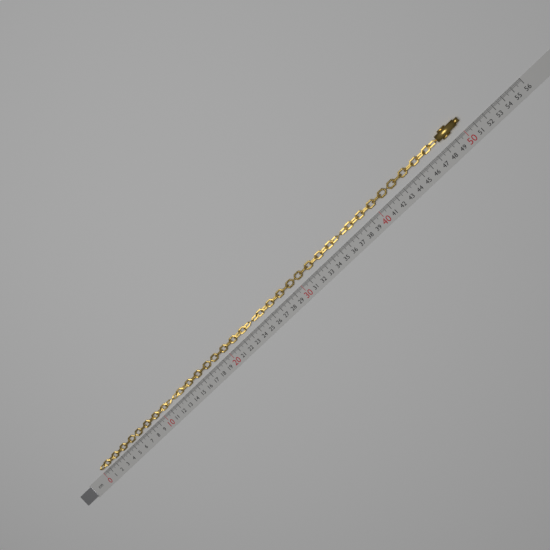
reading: 50.3 cm
